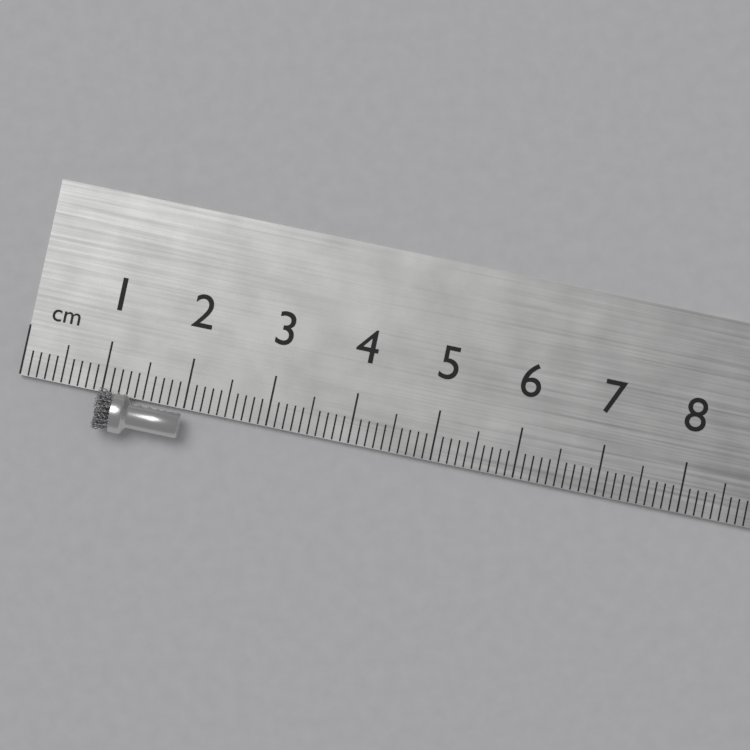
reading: 2.0 cm
